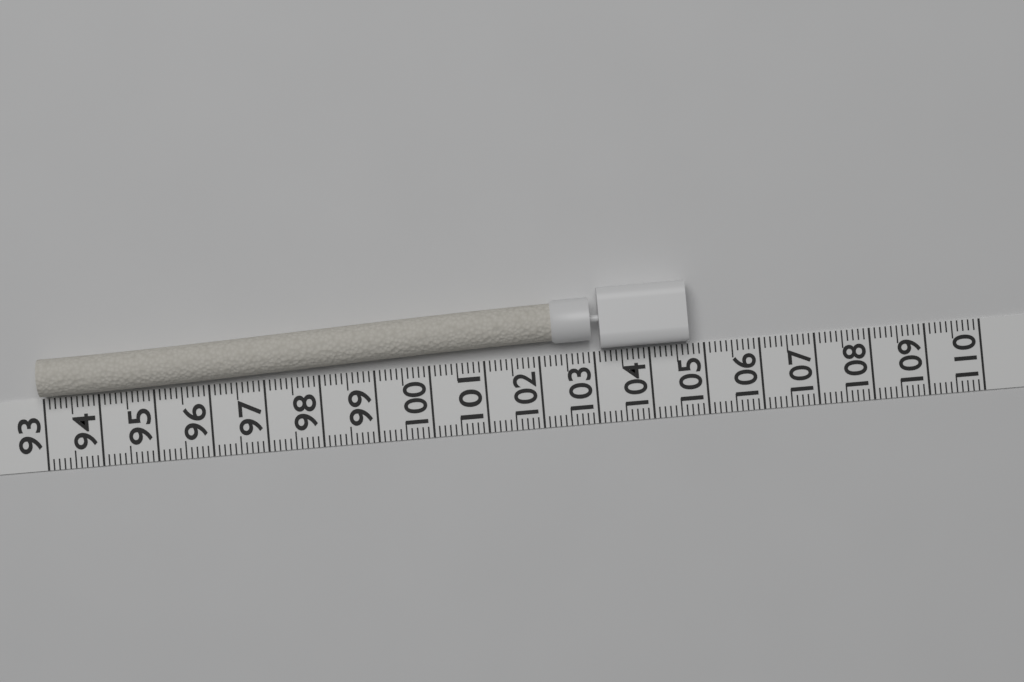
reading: 104.7 (no unit)
